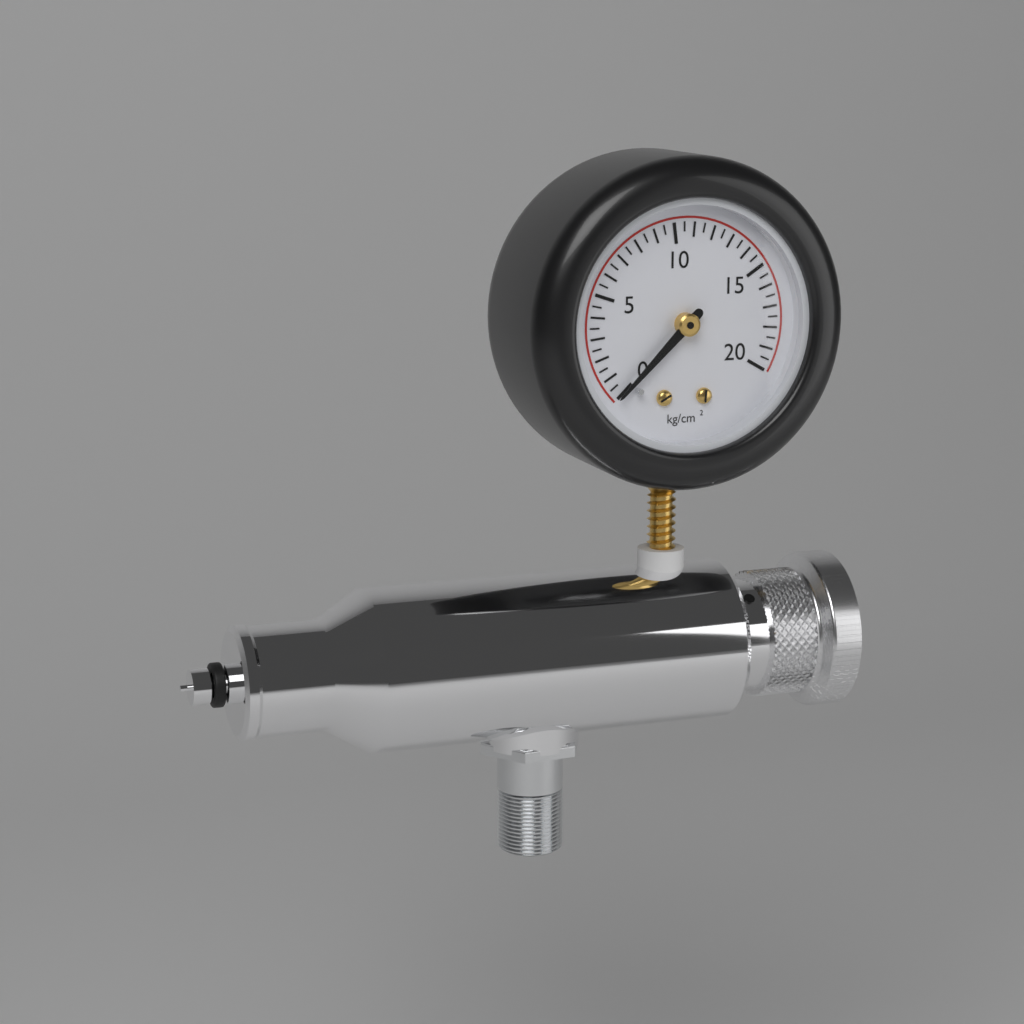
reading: 0.0 kg/cm²
